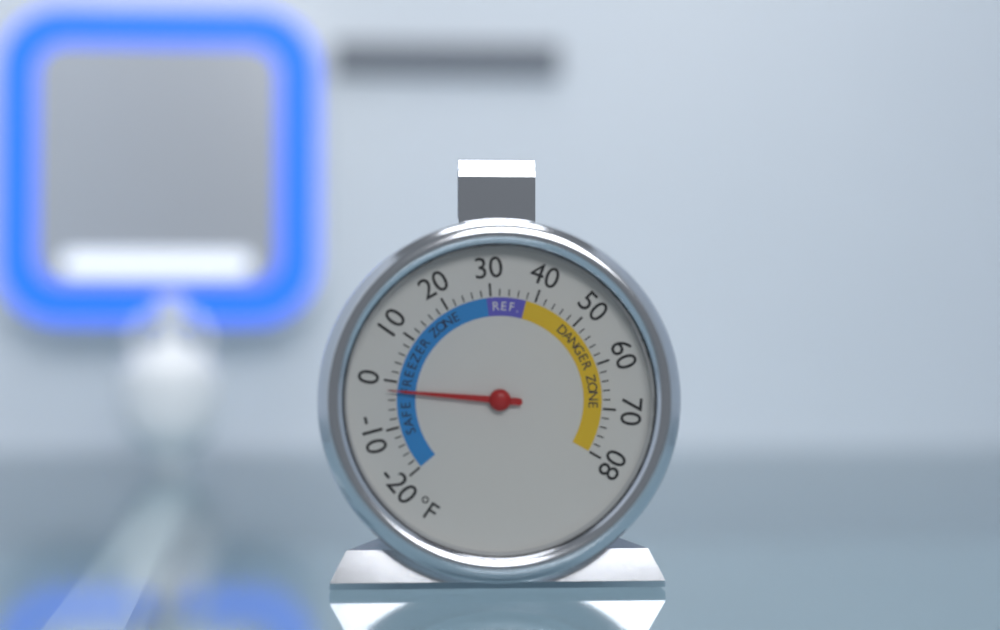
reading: -2 °F
